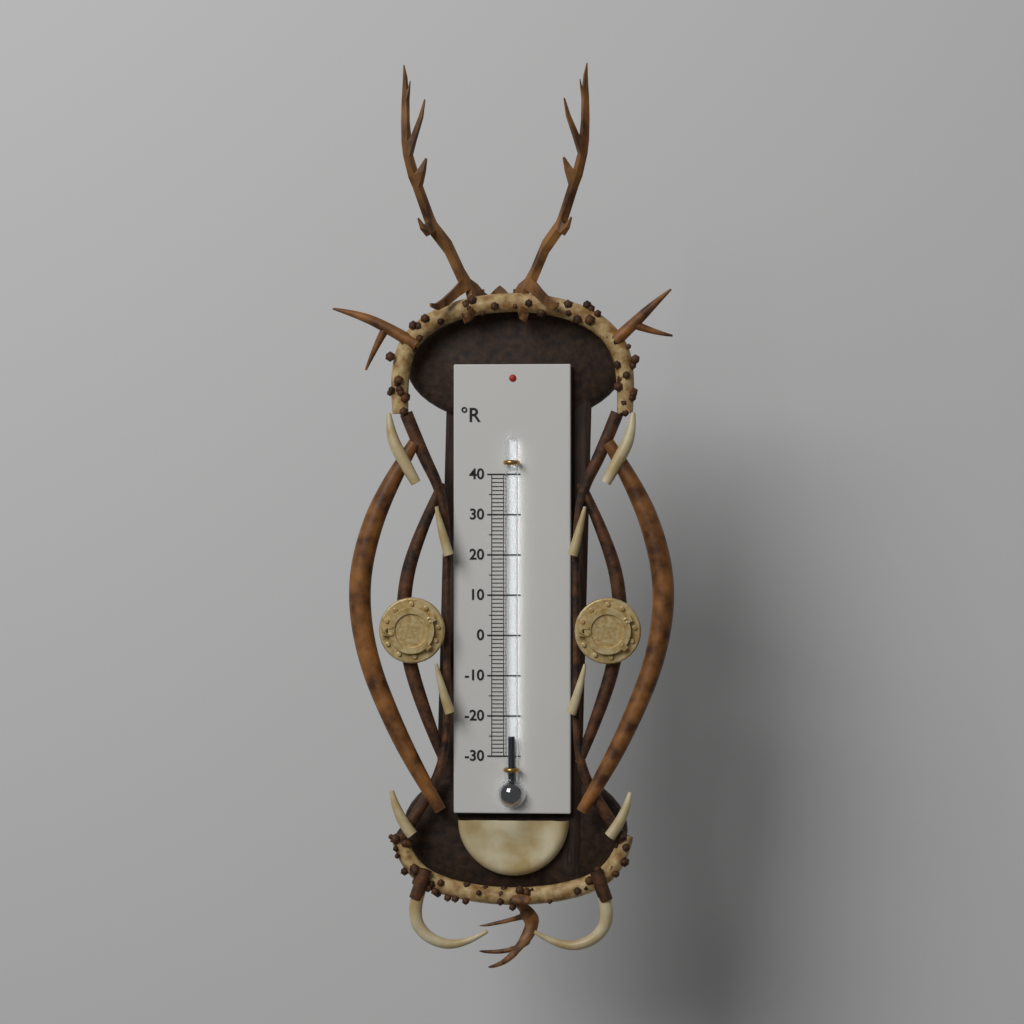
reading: -25 °R
